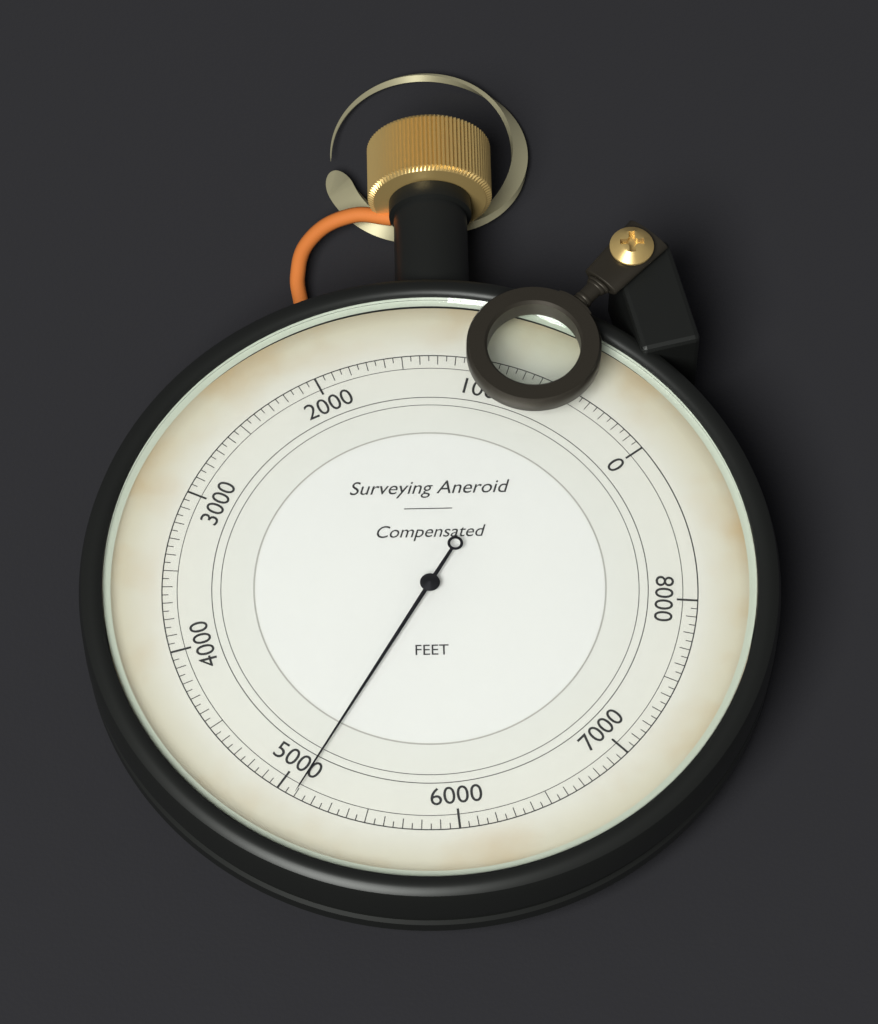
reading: 5100 ft
